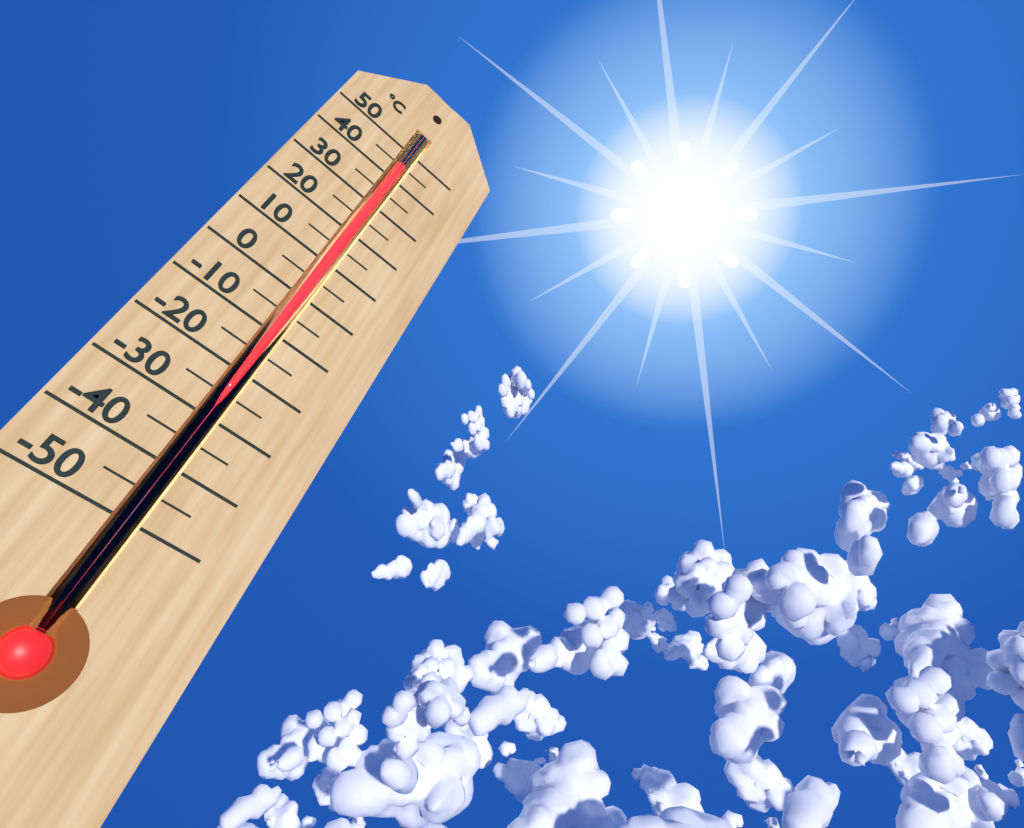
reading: 45 °C
